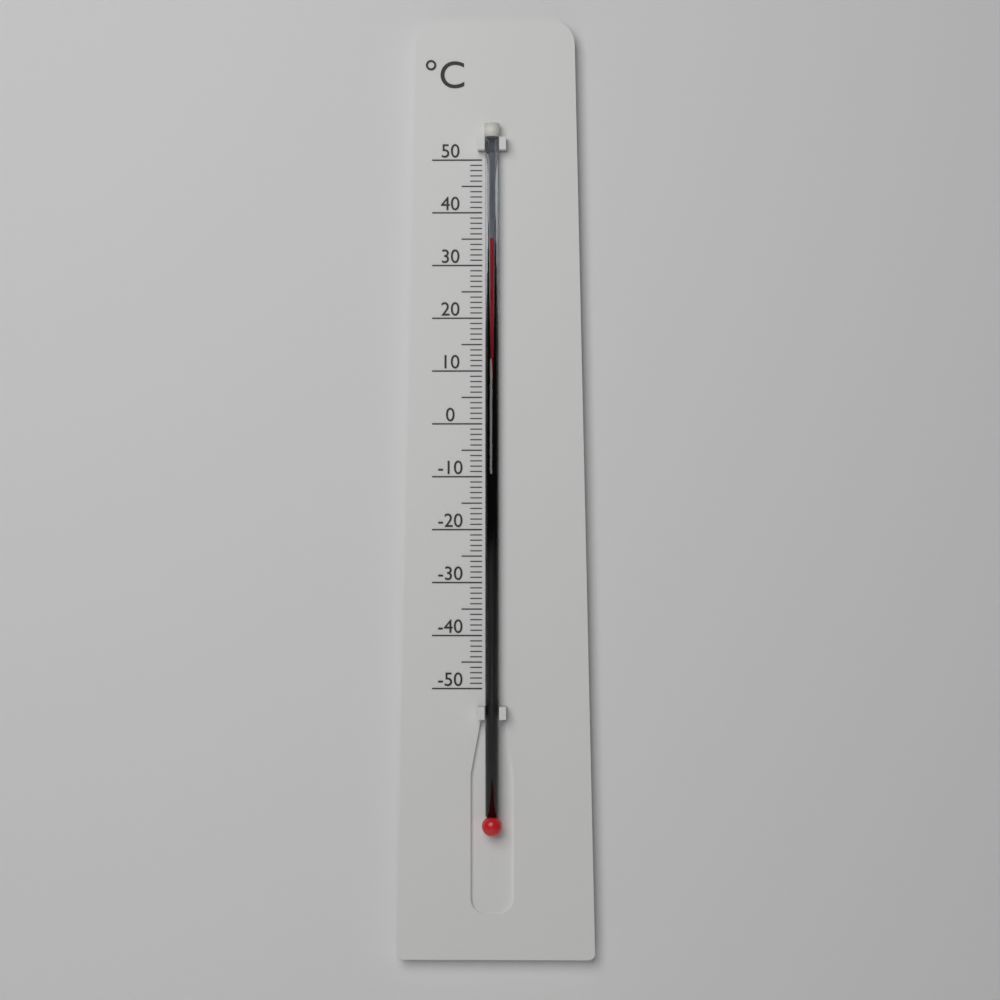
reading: 35 °C
